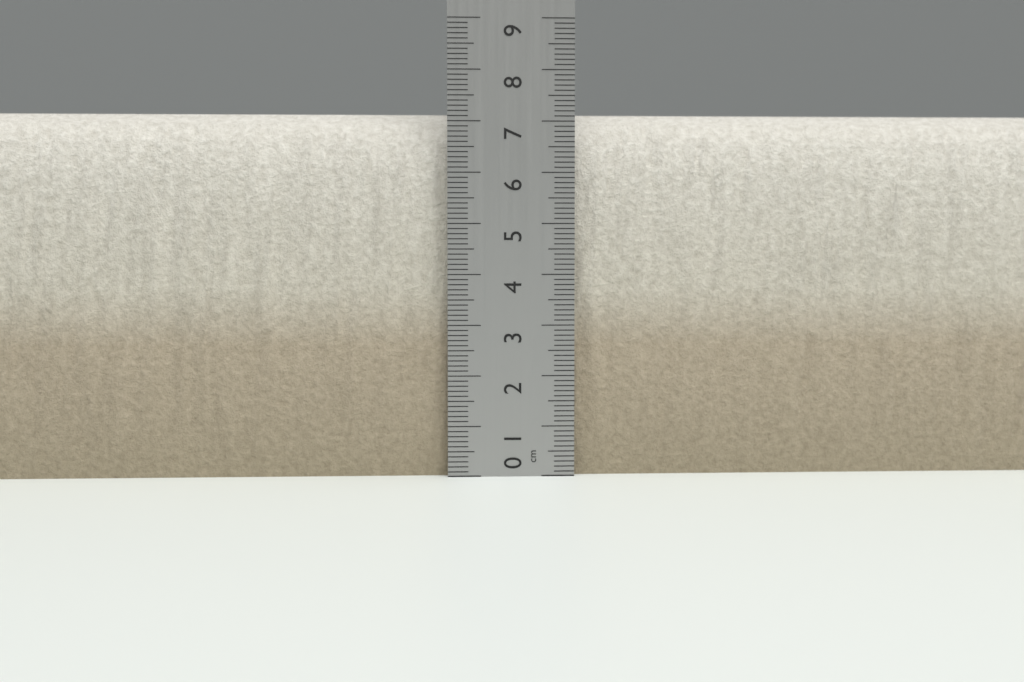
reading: 7.2 cm
